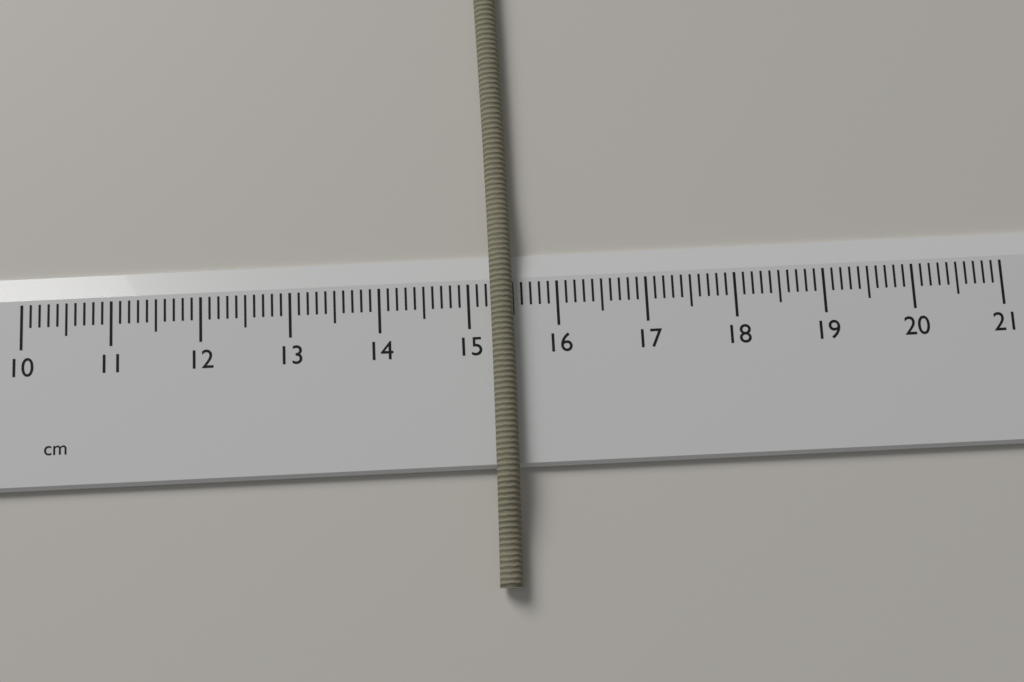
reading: 15.5 cm
